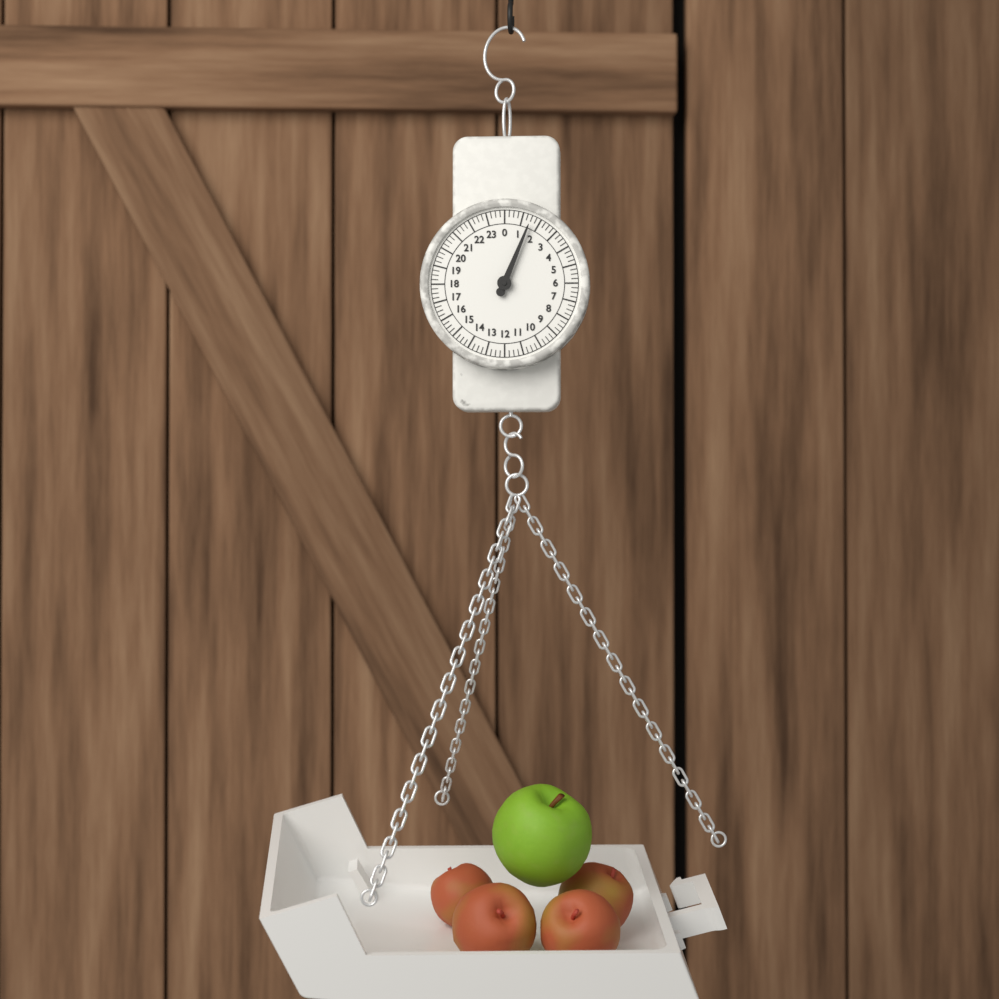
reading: 1.50 (no unit)
